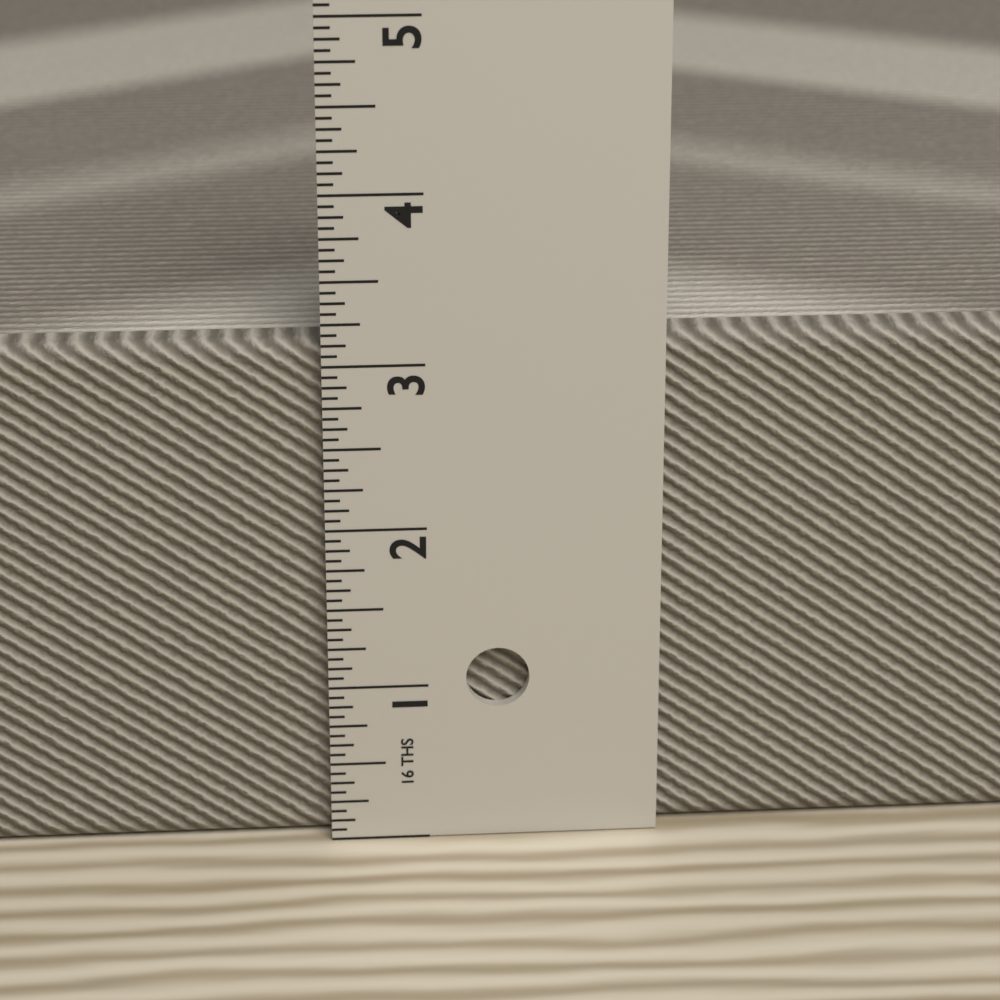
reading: 3.1250 in
